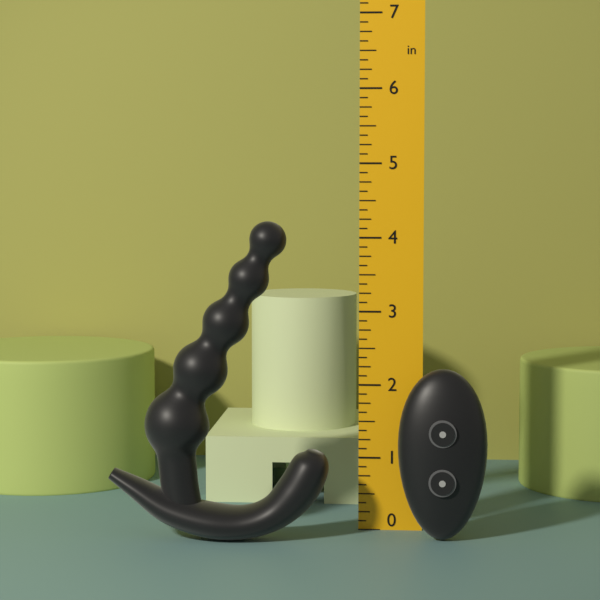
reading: 4.250 in
